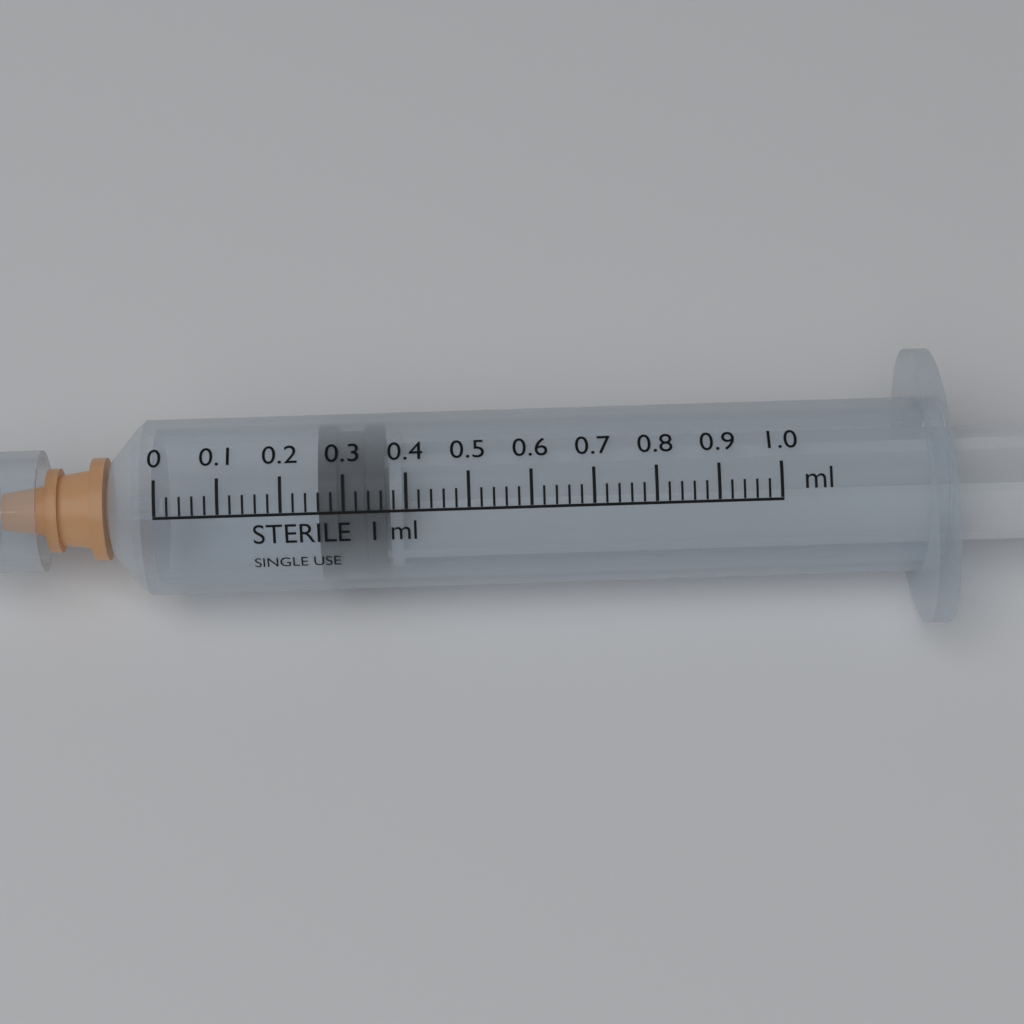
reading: 0.26 ml
